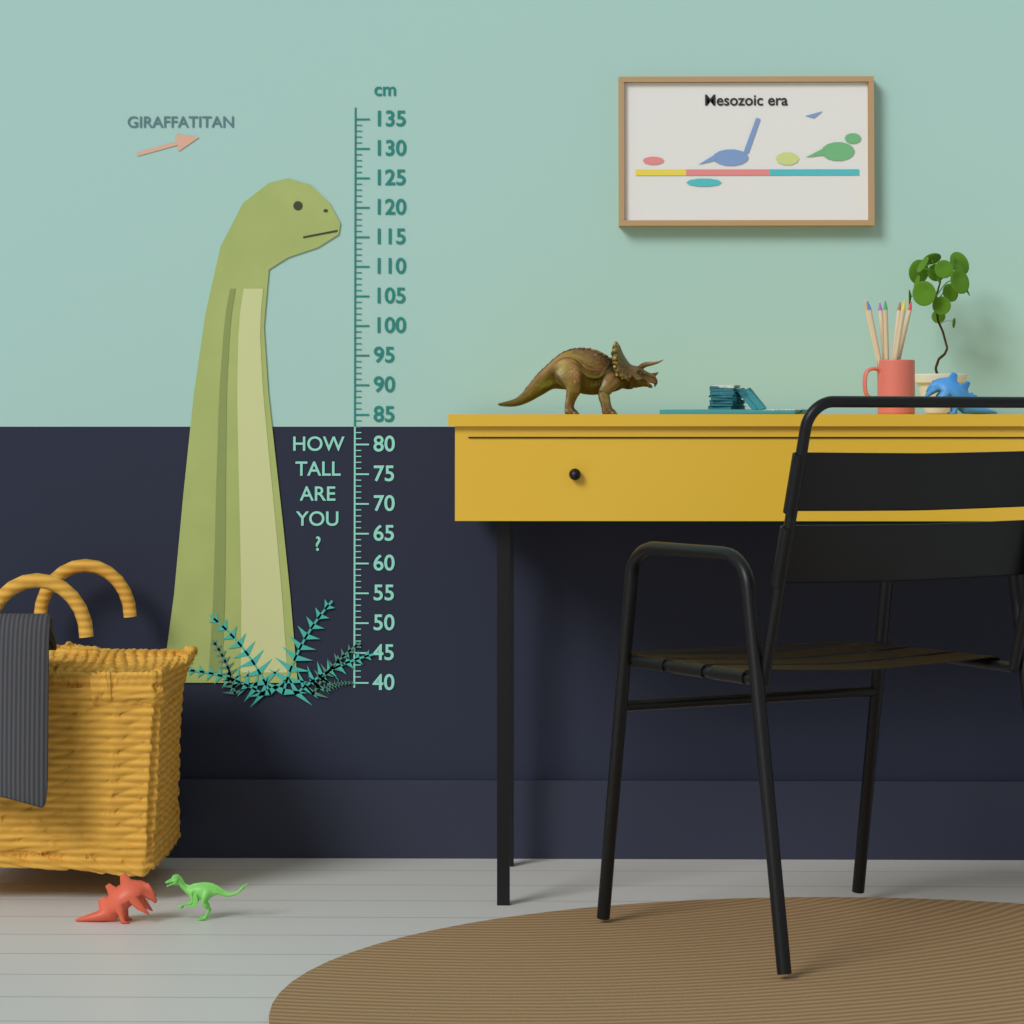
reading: 125 cm
